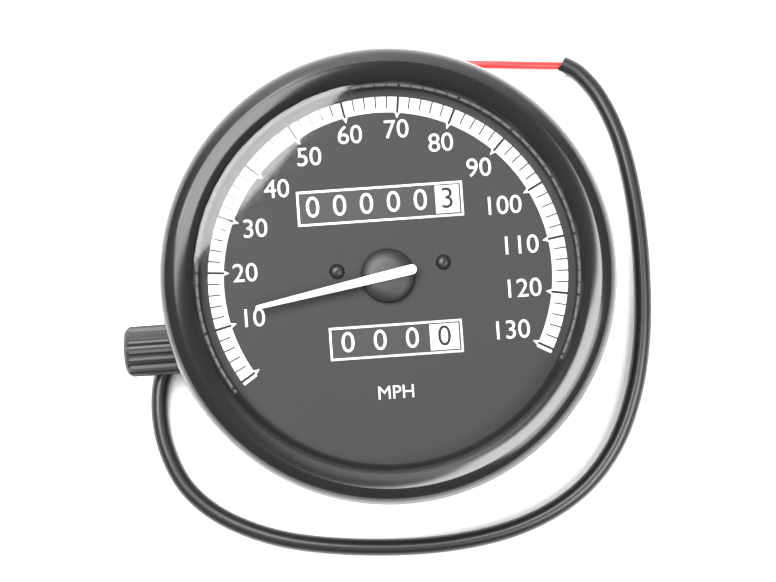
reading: 12 MPH
